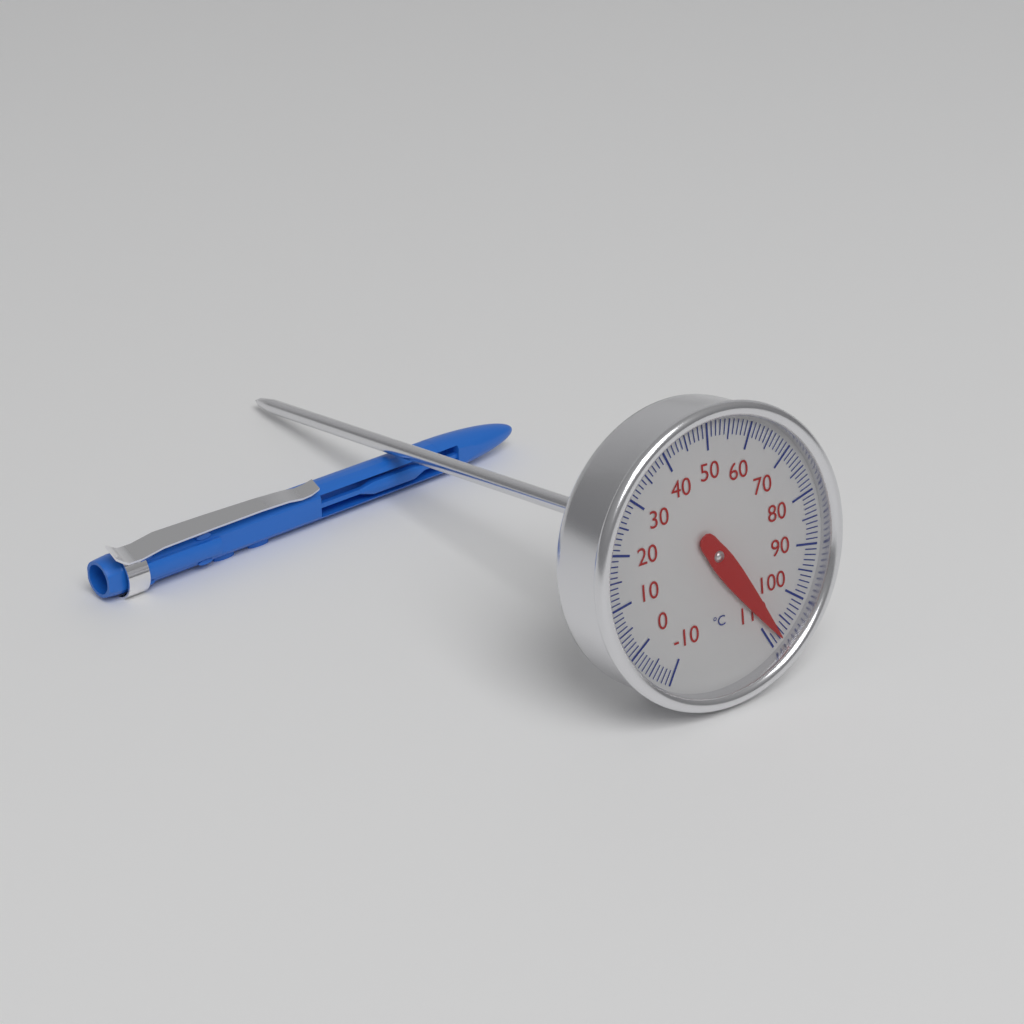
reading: 108 °C
